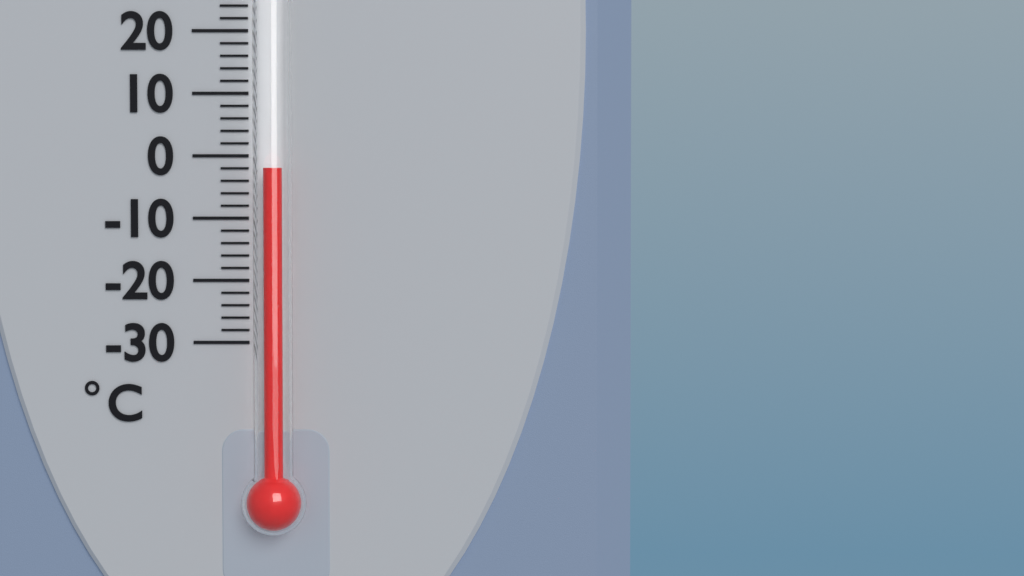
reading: -2 °C
